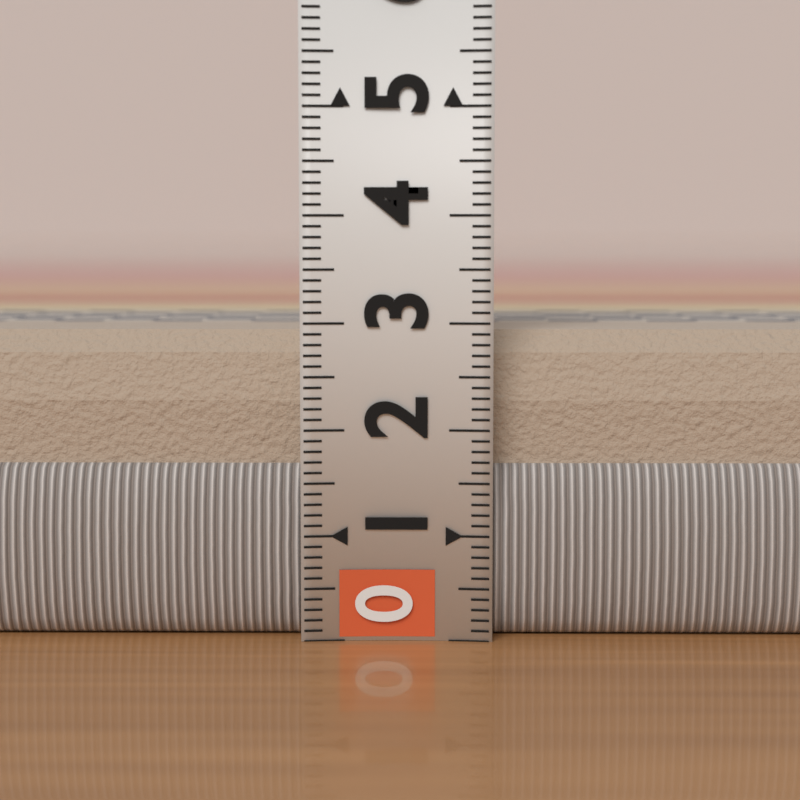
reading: 3.0 (no unit)
